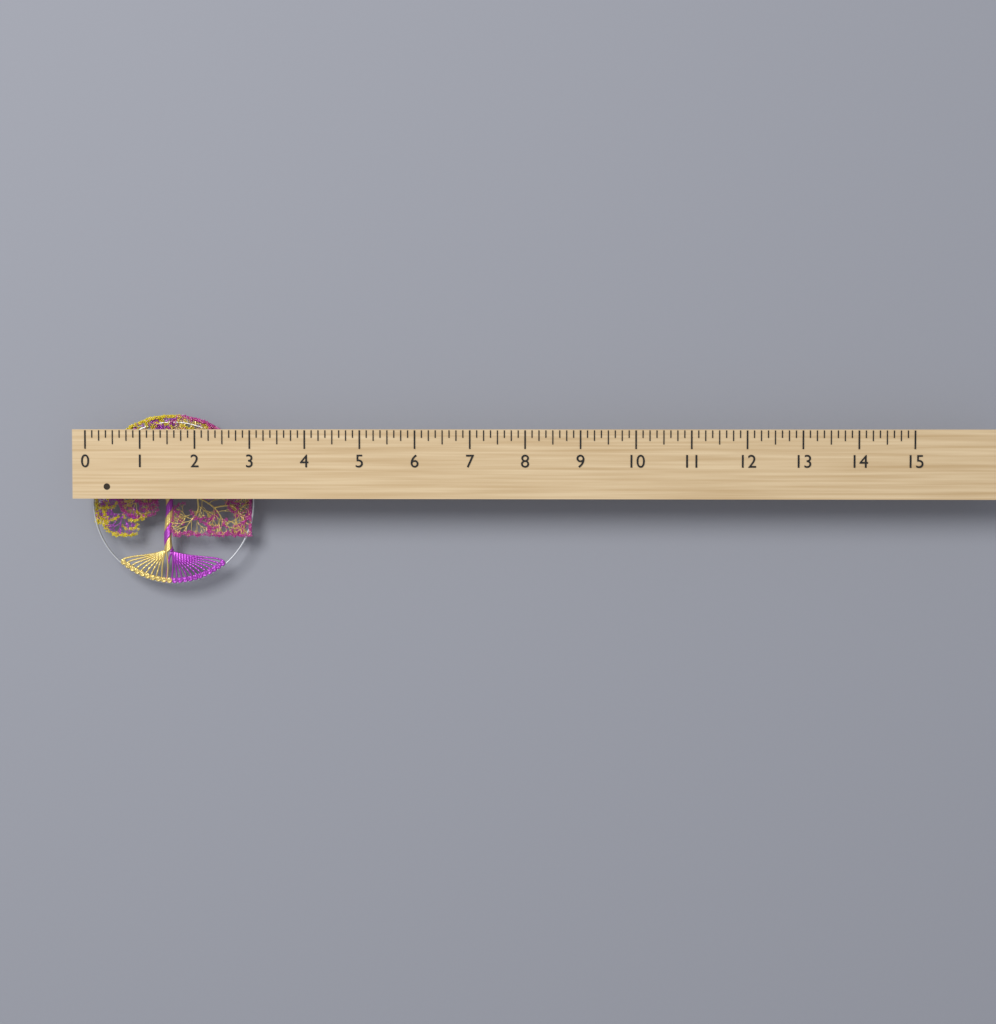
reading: 3.000 (no unit)
